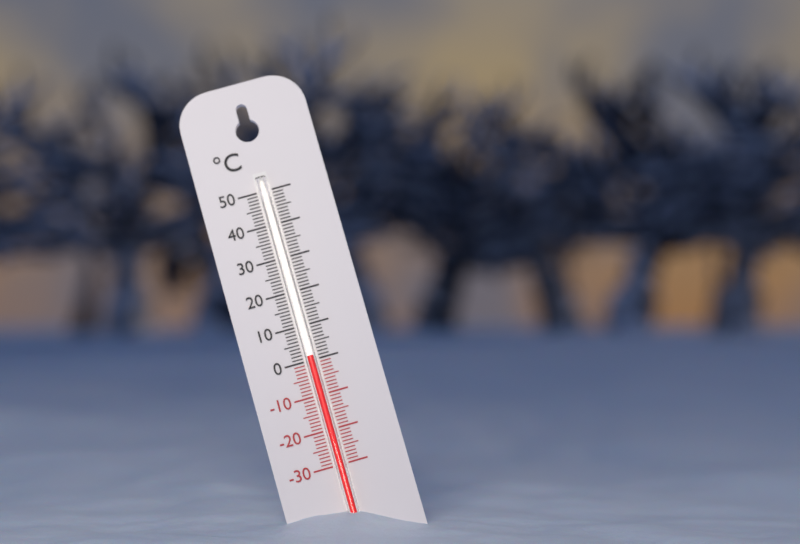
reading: 1 °C
